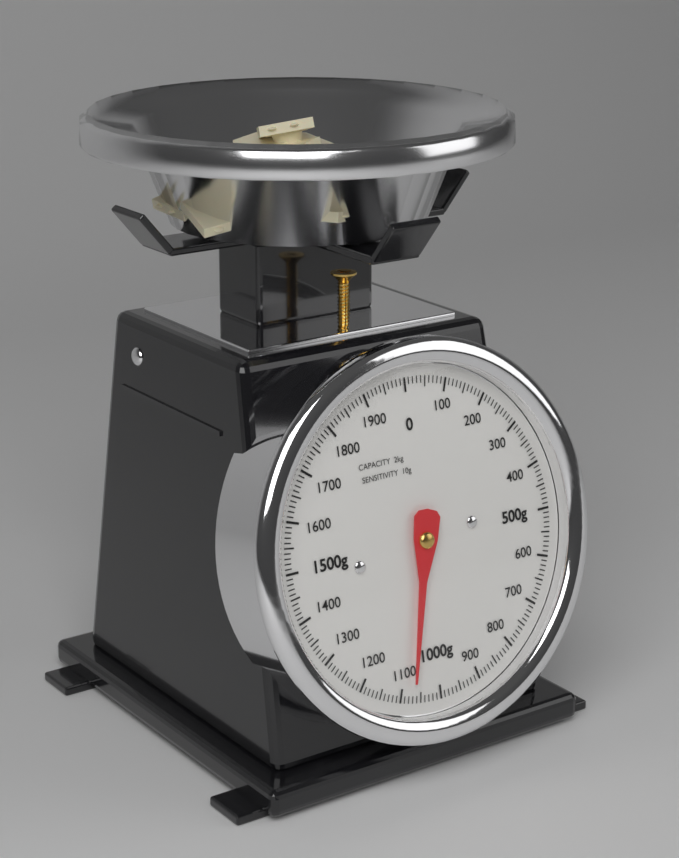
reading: 1070 g
